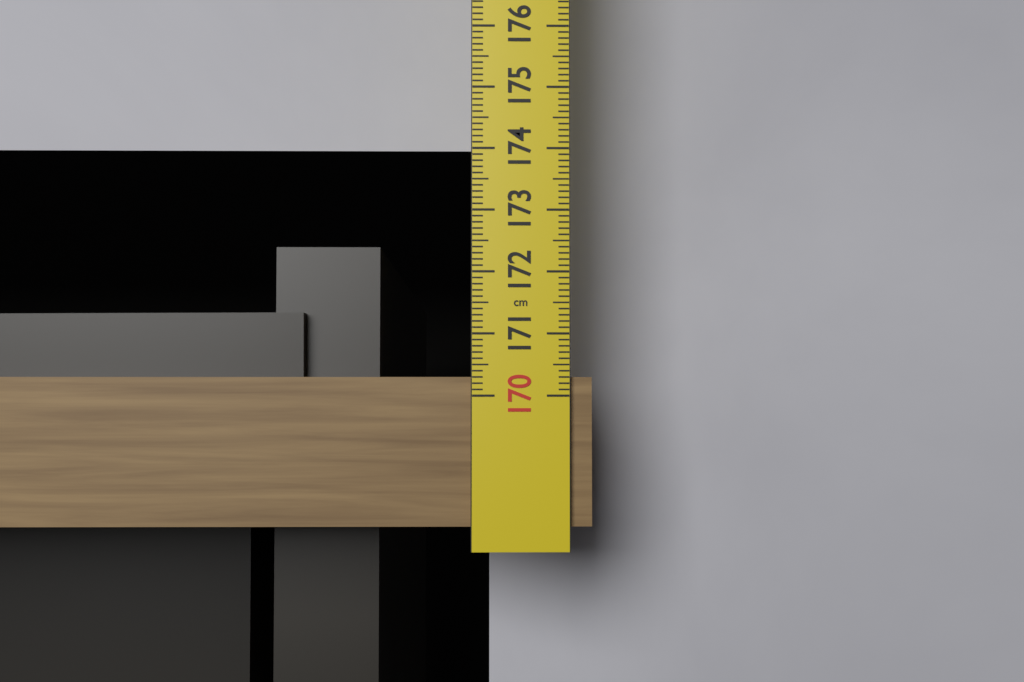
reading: 170.3 cm
